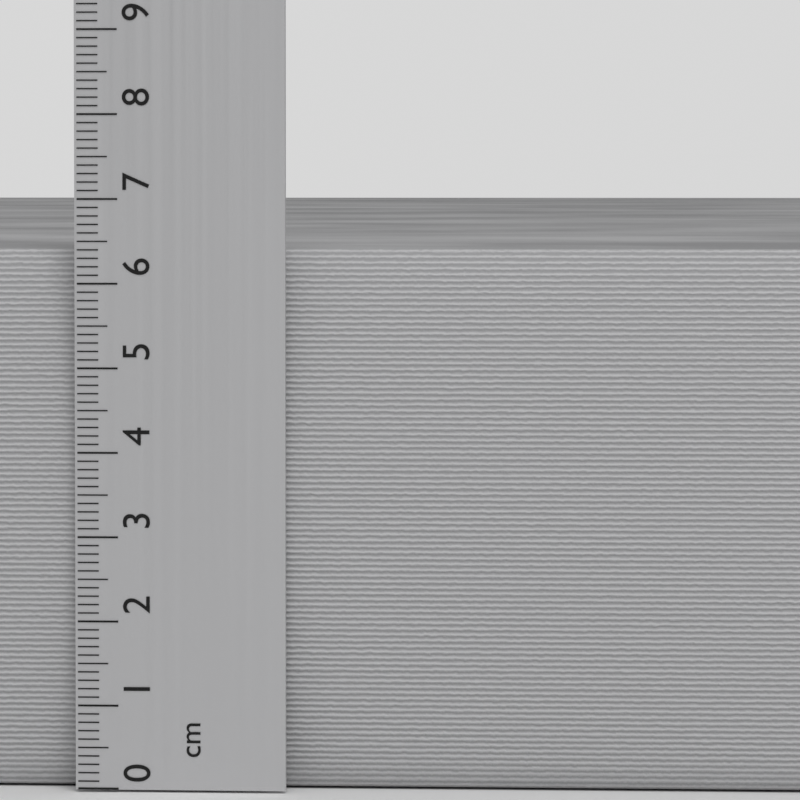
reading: 6.4 cm
